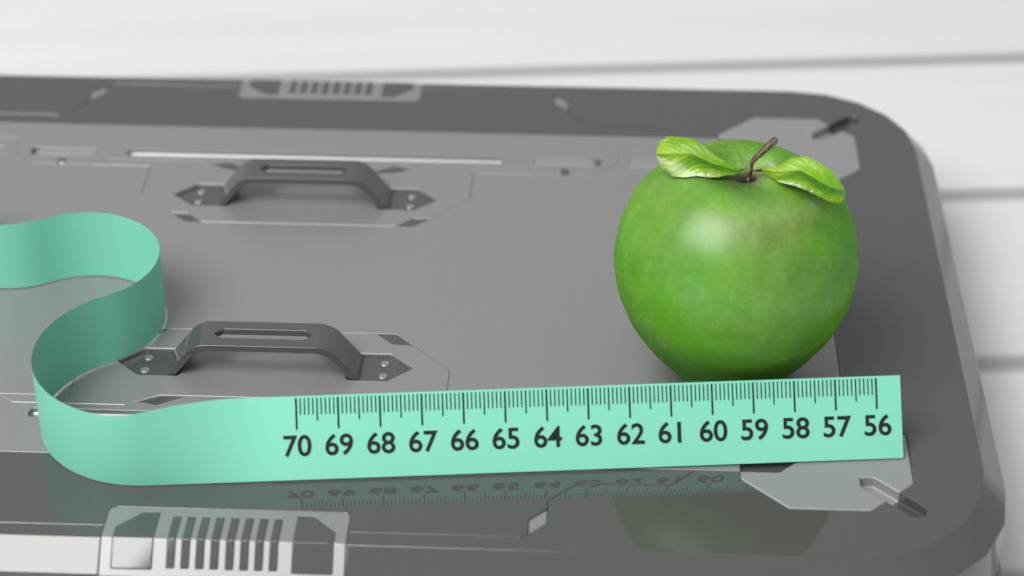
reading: 62.1 (no unit)
